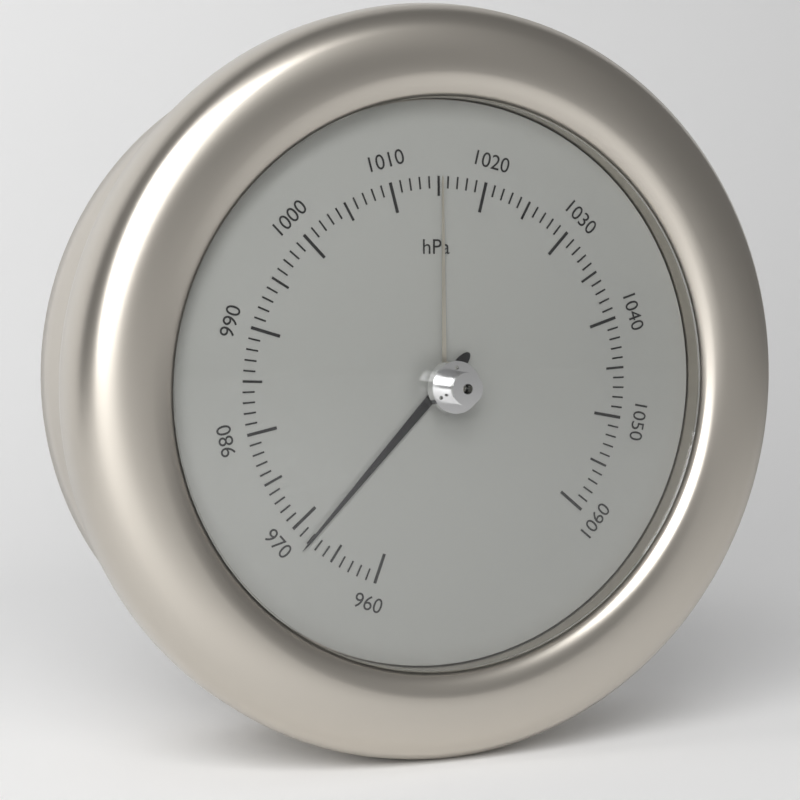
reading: 968 hPa
